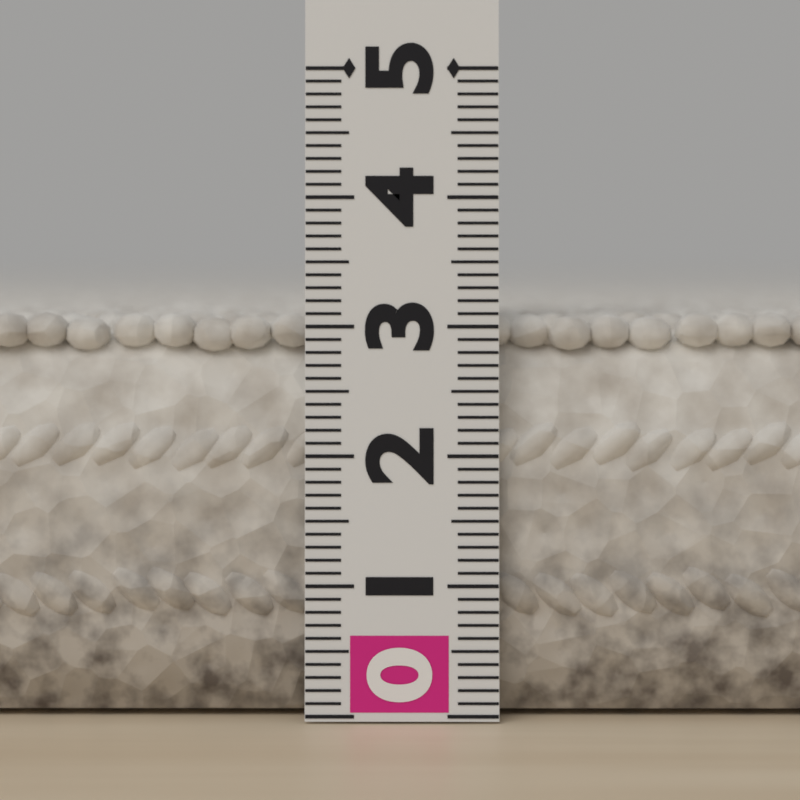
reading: 3.1 (no unit)
